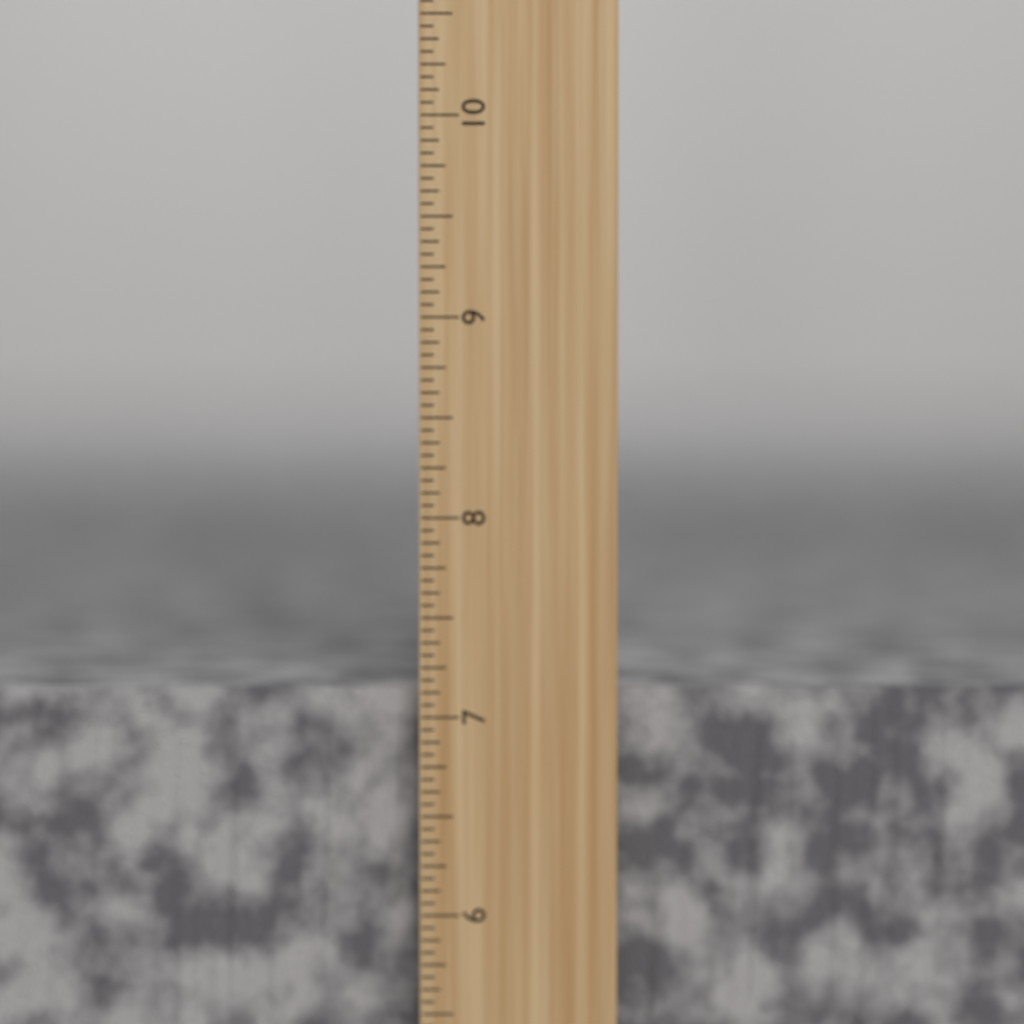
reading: 7.1250 inch
